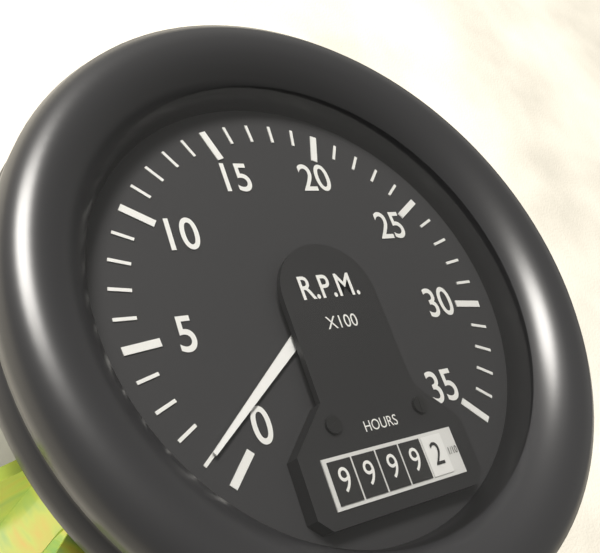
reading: 100 RPM
